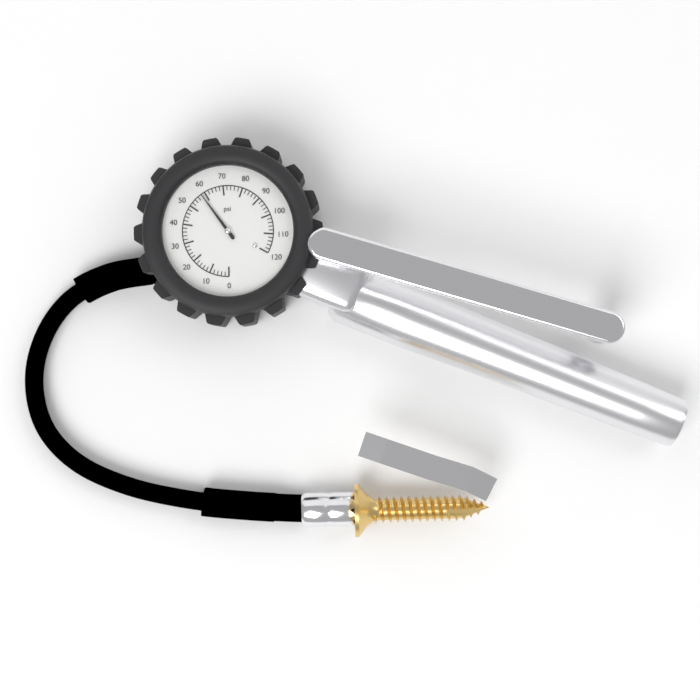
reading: 58 psi
